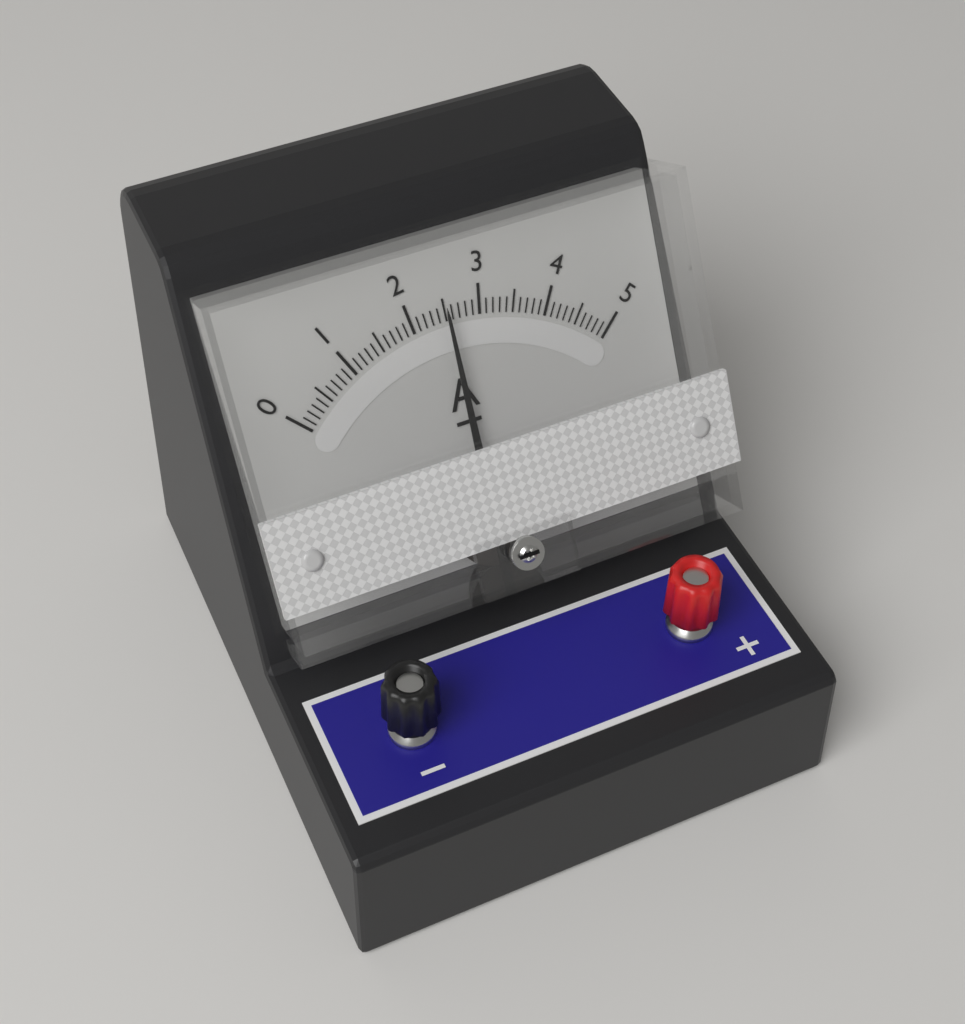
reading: 2.5 A
